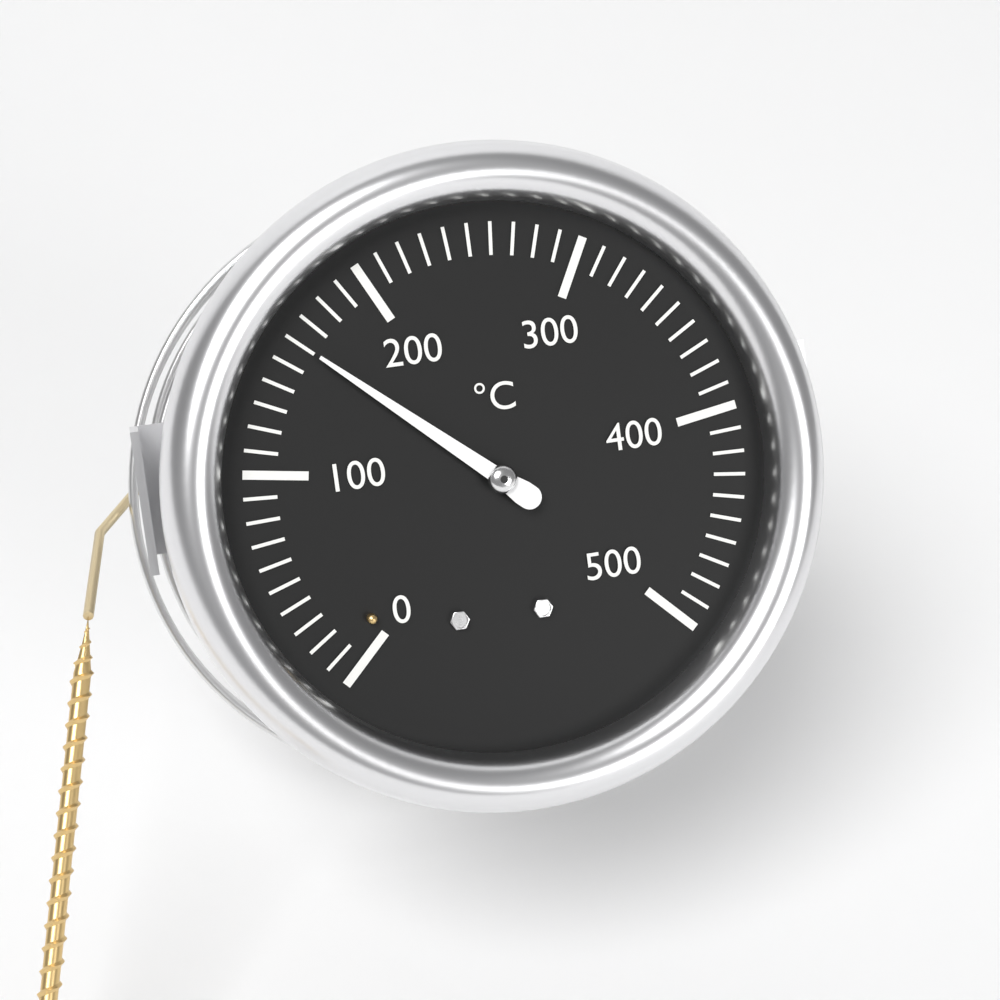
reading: 160 °C
